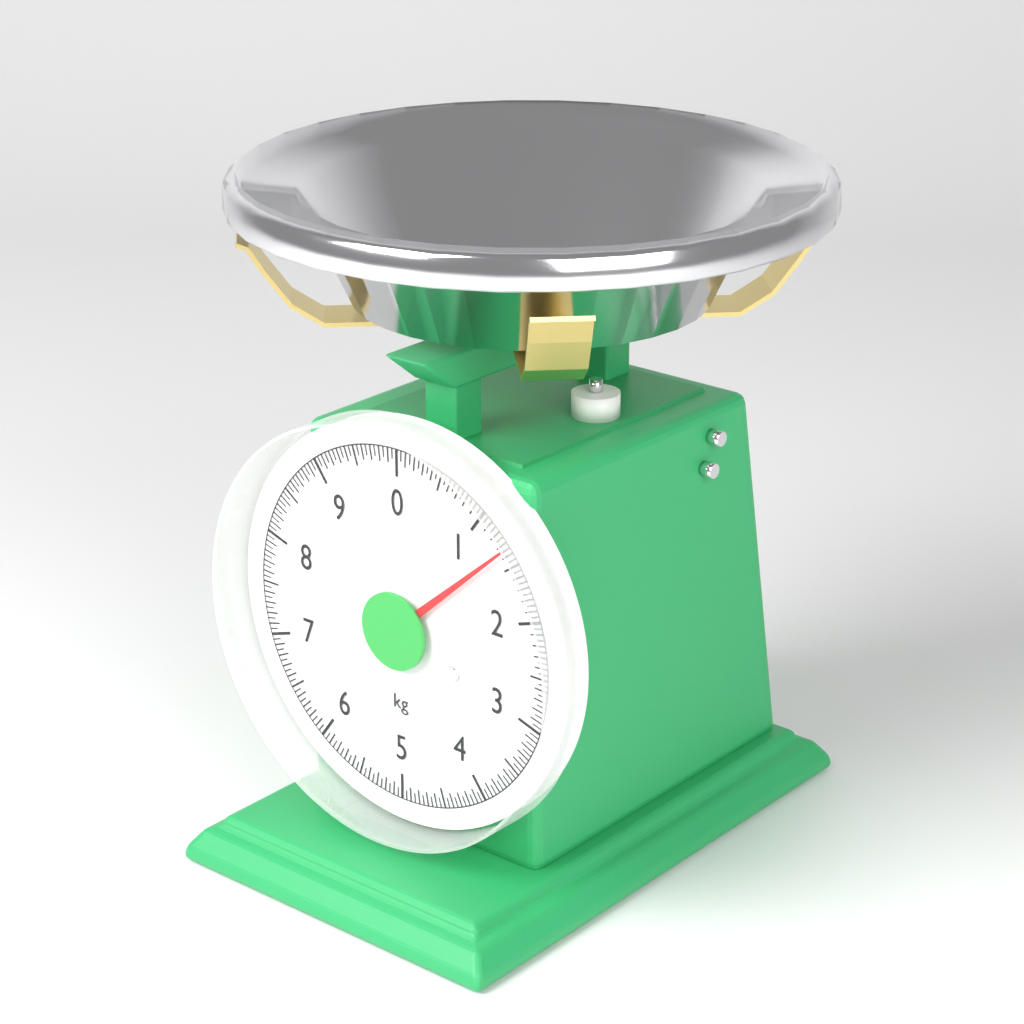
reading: 1.35 kg
